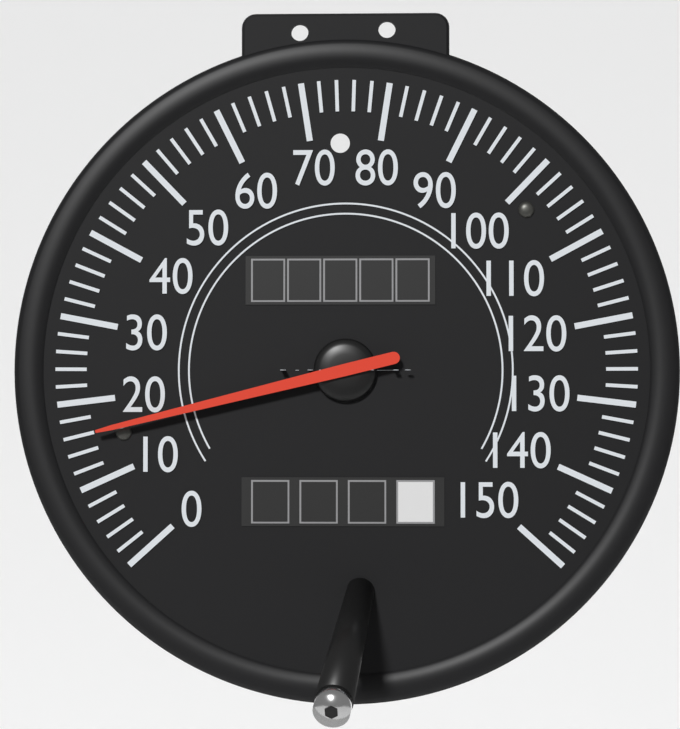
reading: 16 mph
